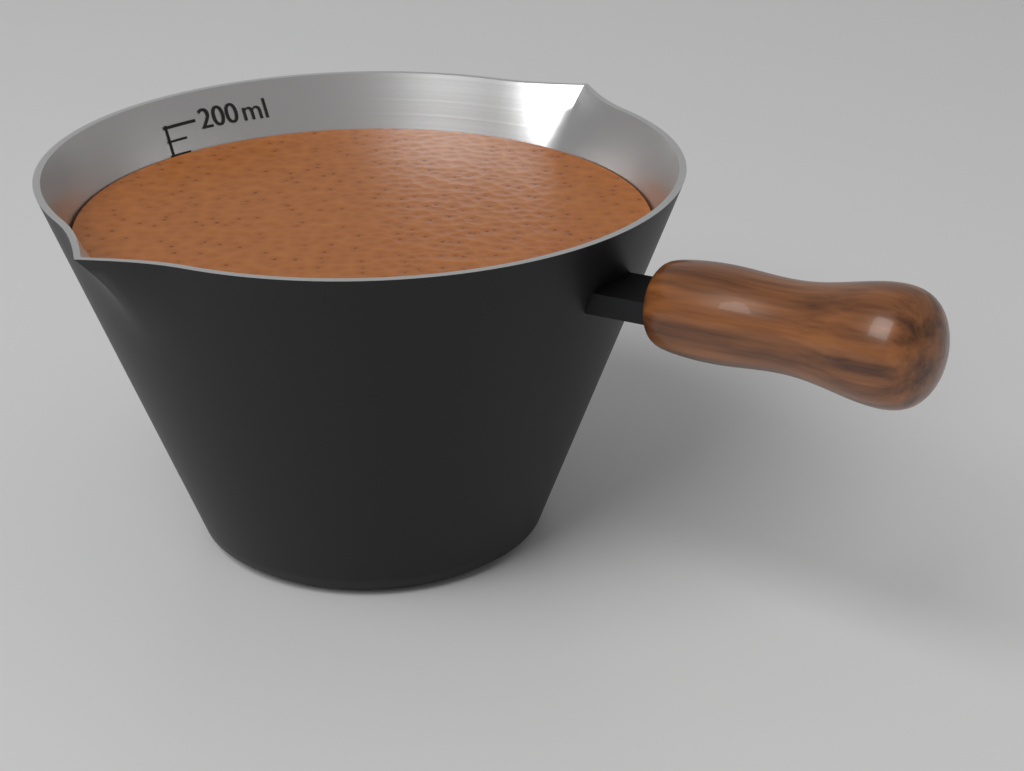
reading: 180 ml
